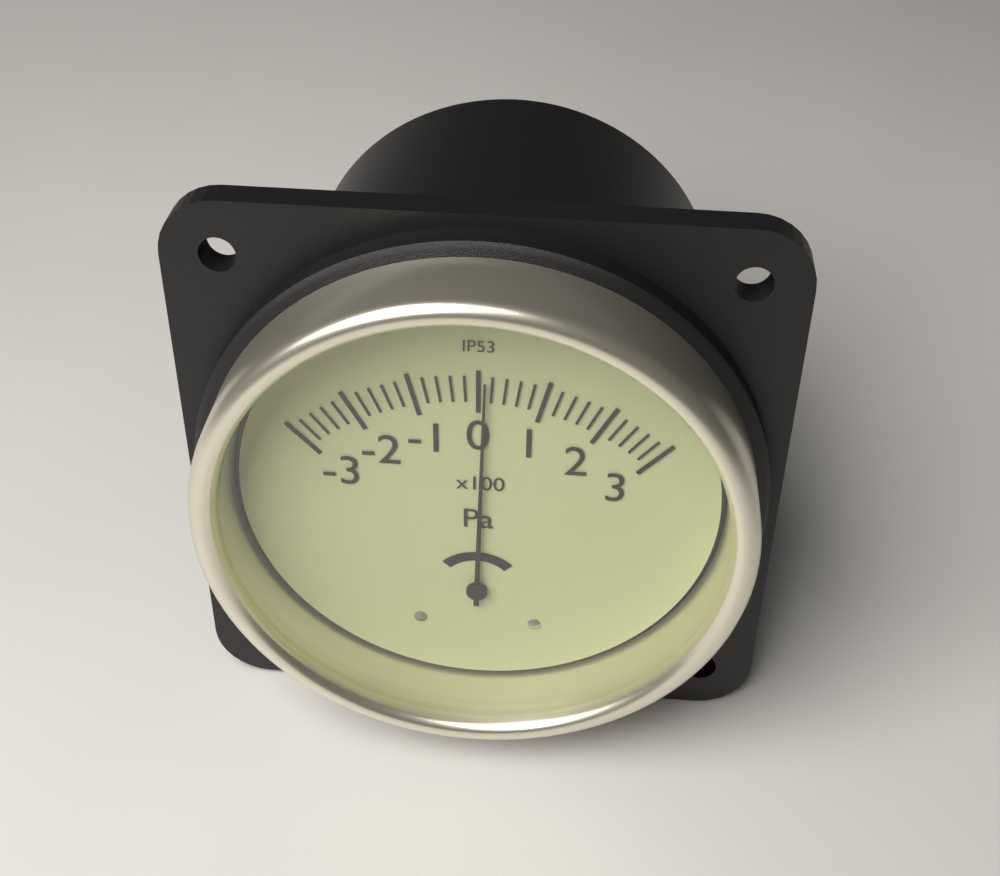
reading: 10 Pa
